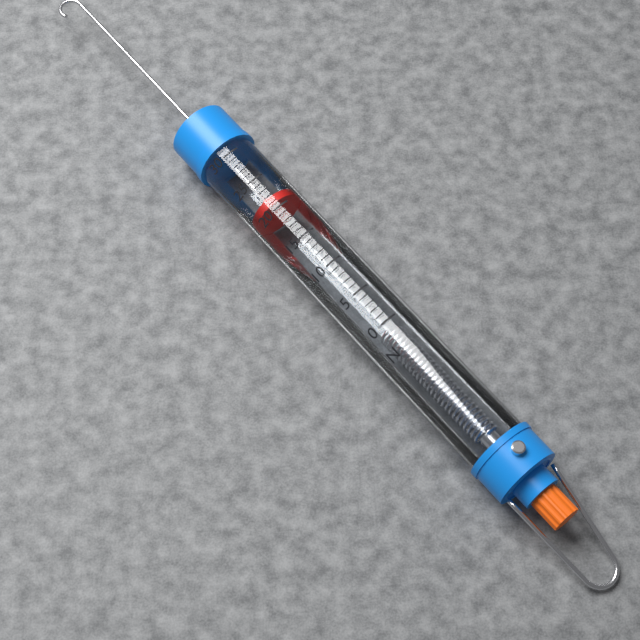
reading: 21 N
